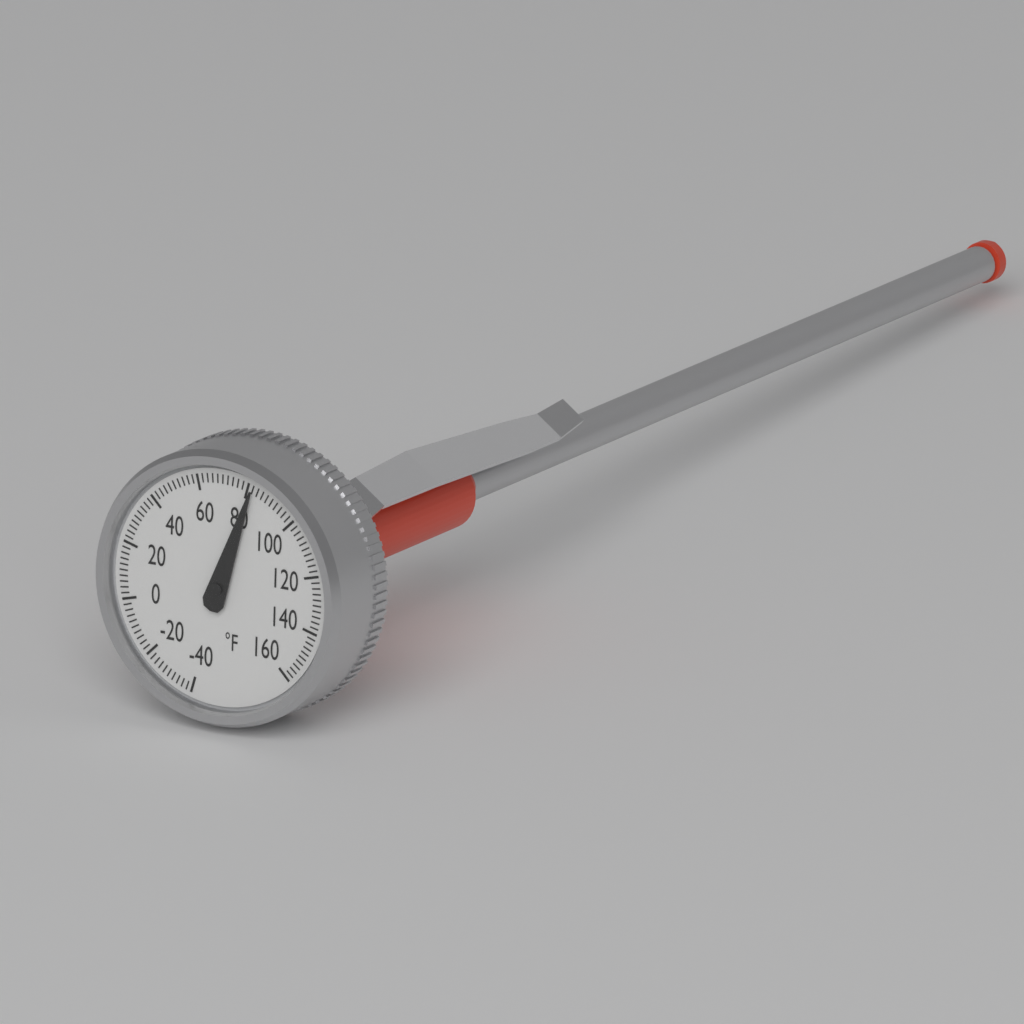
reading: 82 °F
